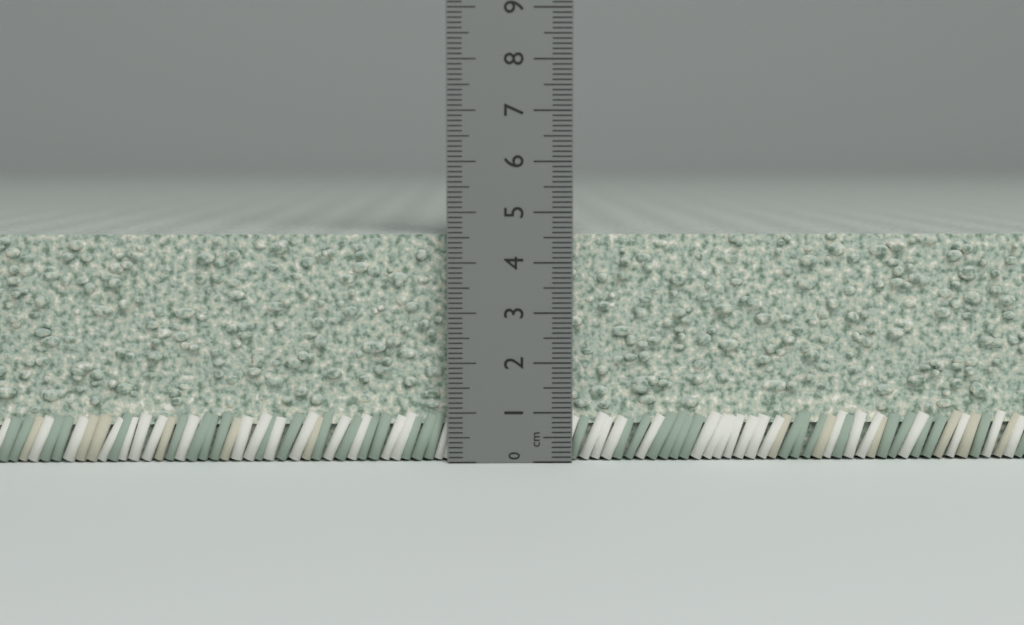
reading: 4.6 cm
